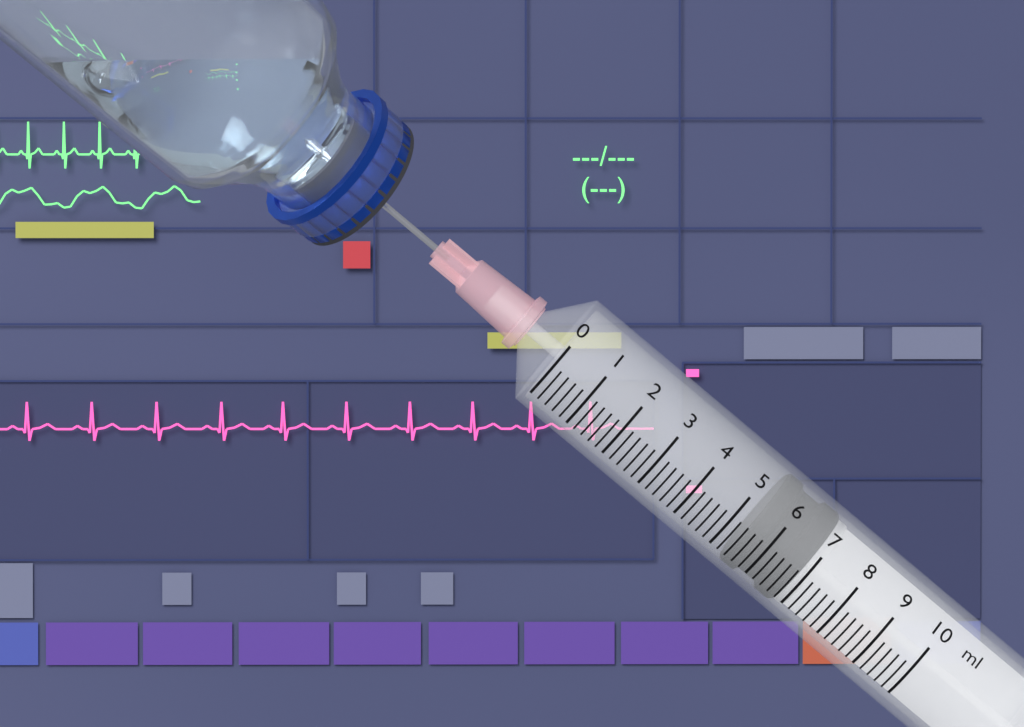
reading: 5.4 ml
